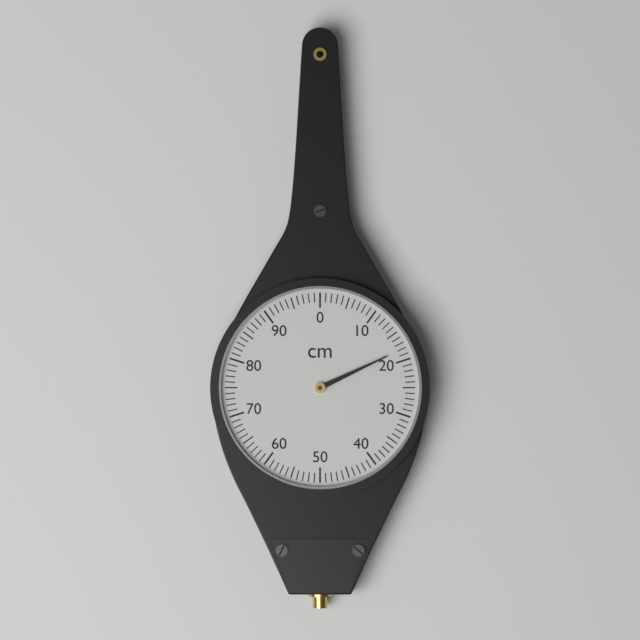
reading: 18 cm
